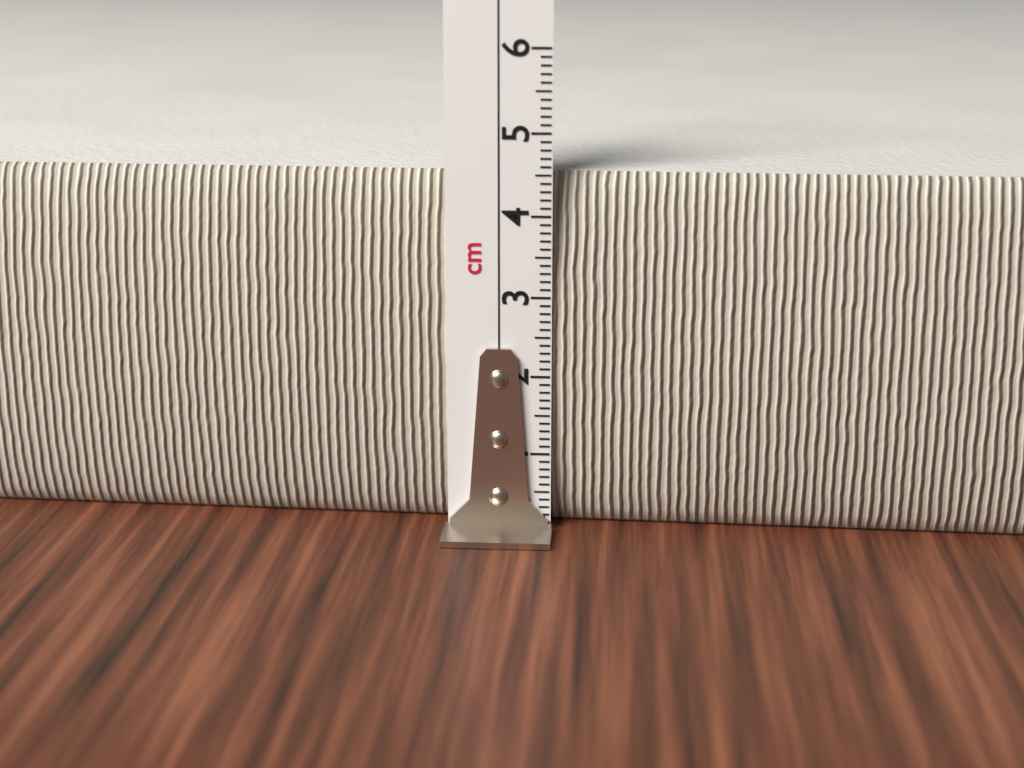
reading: 4.5 cm
